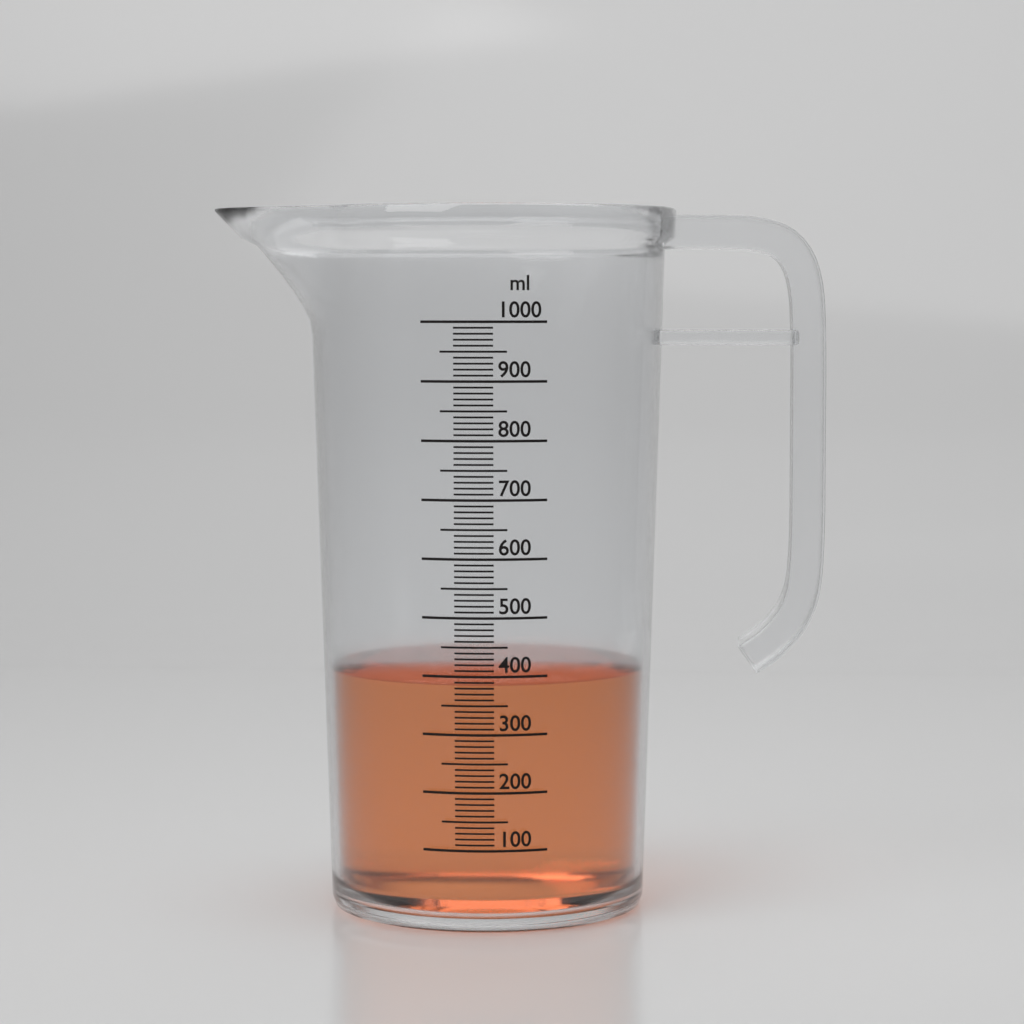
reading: 390 ml
